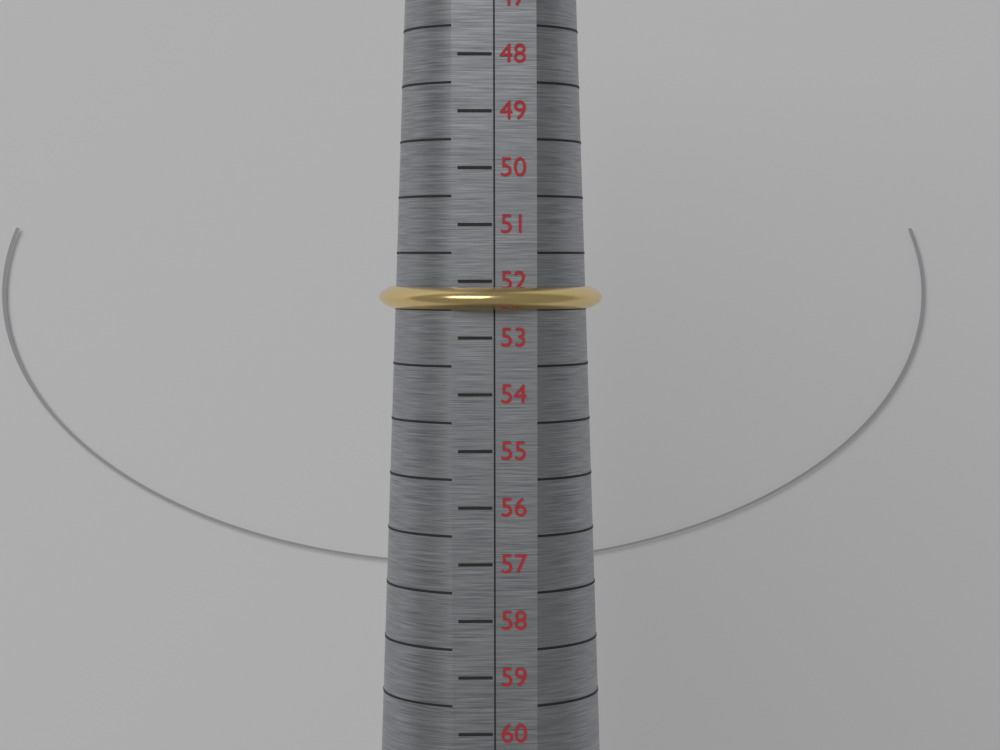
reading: 52.5 (no unit)
